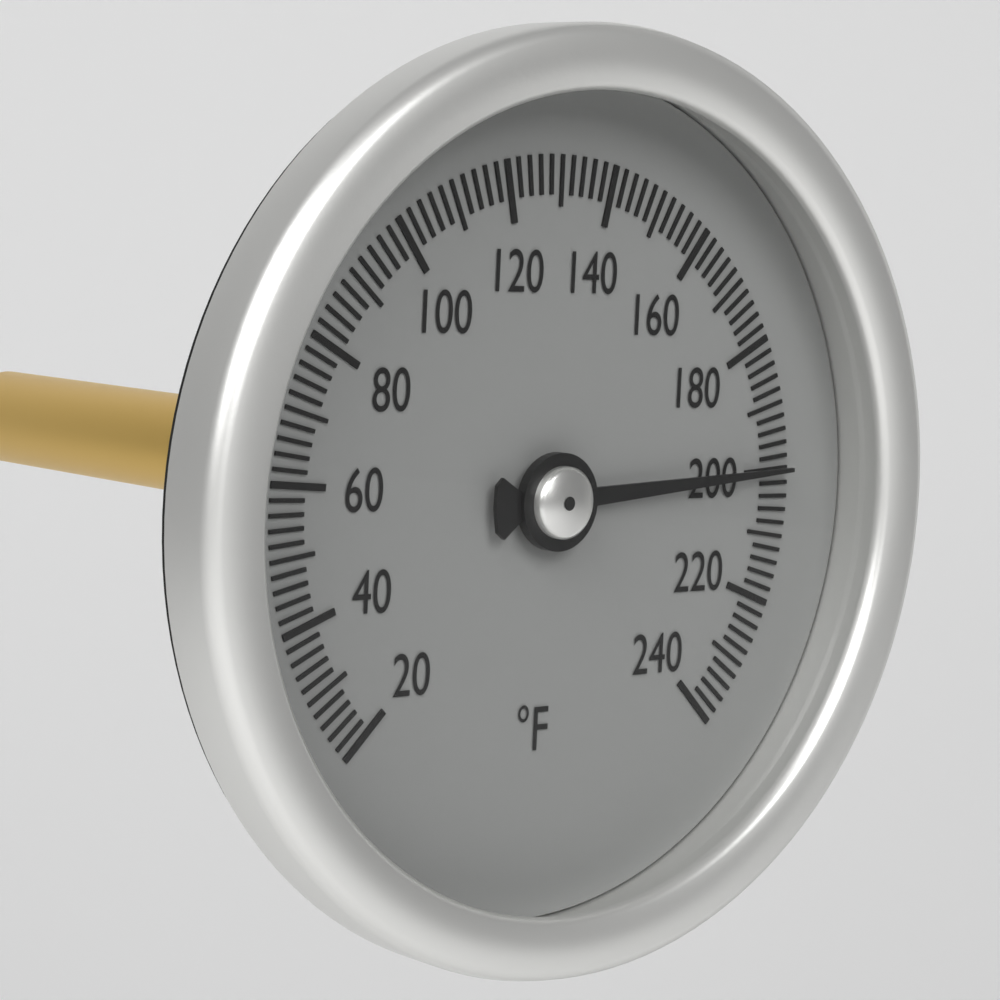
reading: 200 °F
